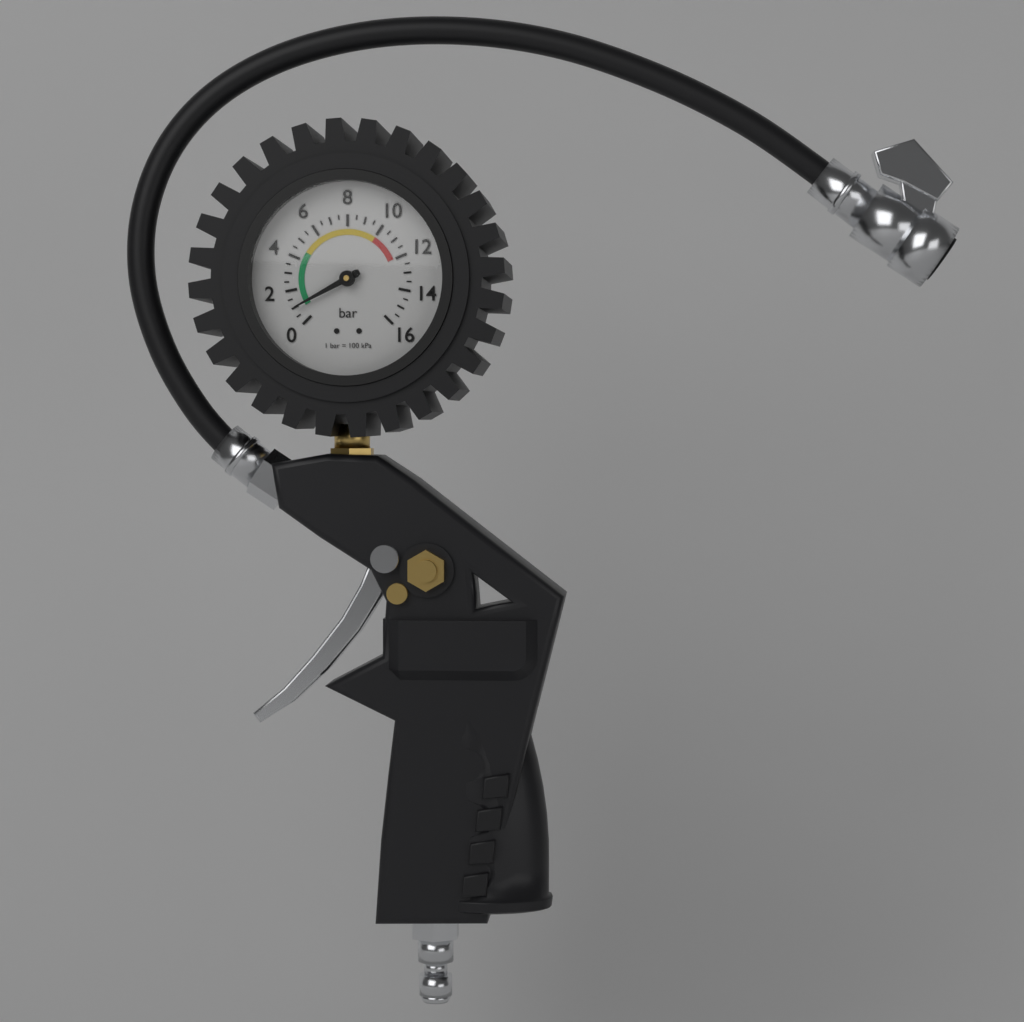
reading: 1.0 bar
